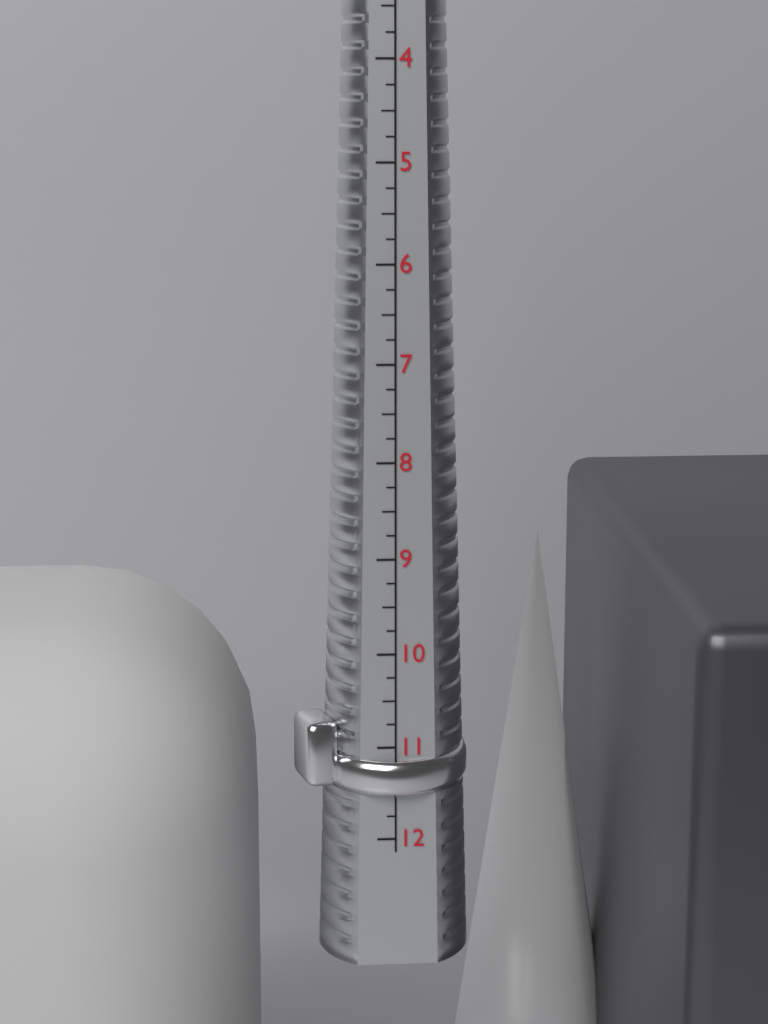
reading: 11.50 US
